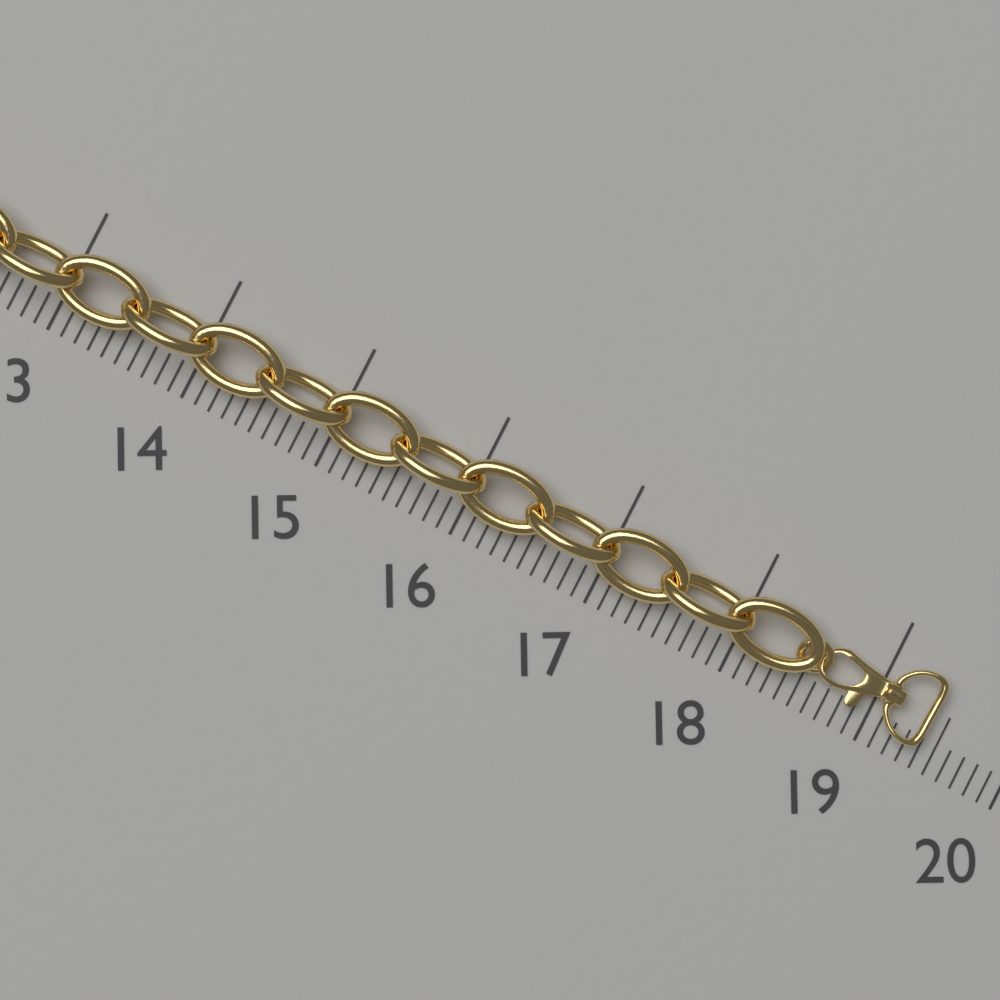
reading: 19.4 (no unit)
